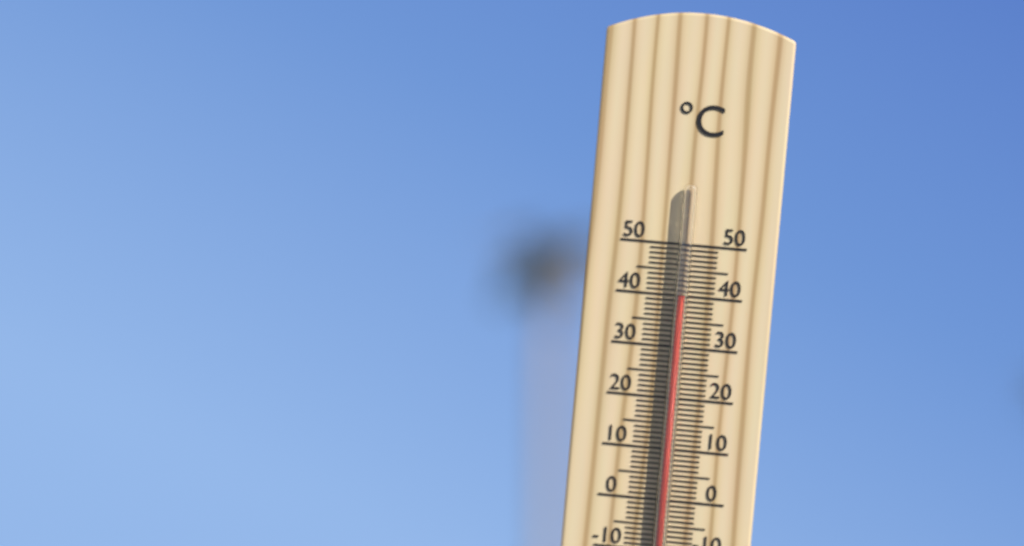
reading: 40 °C
